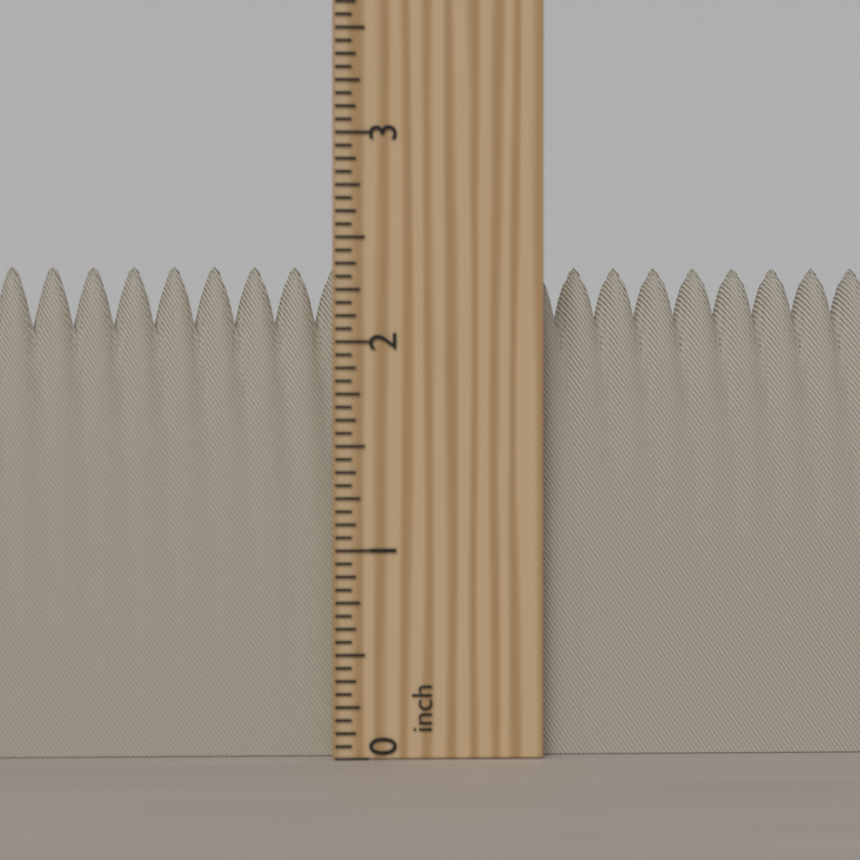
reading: 2.3750 inch
